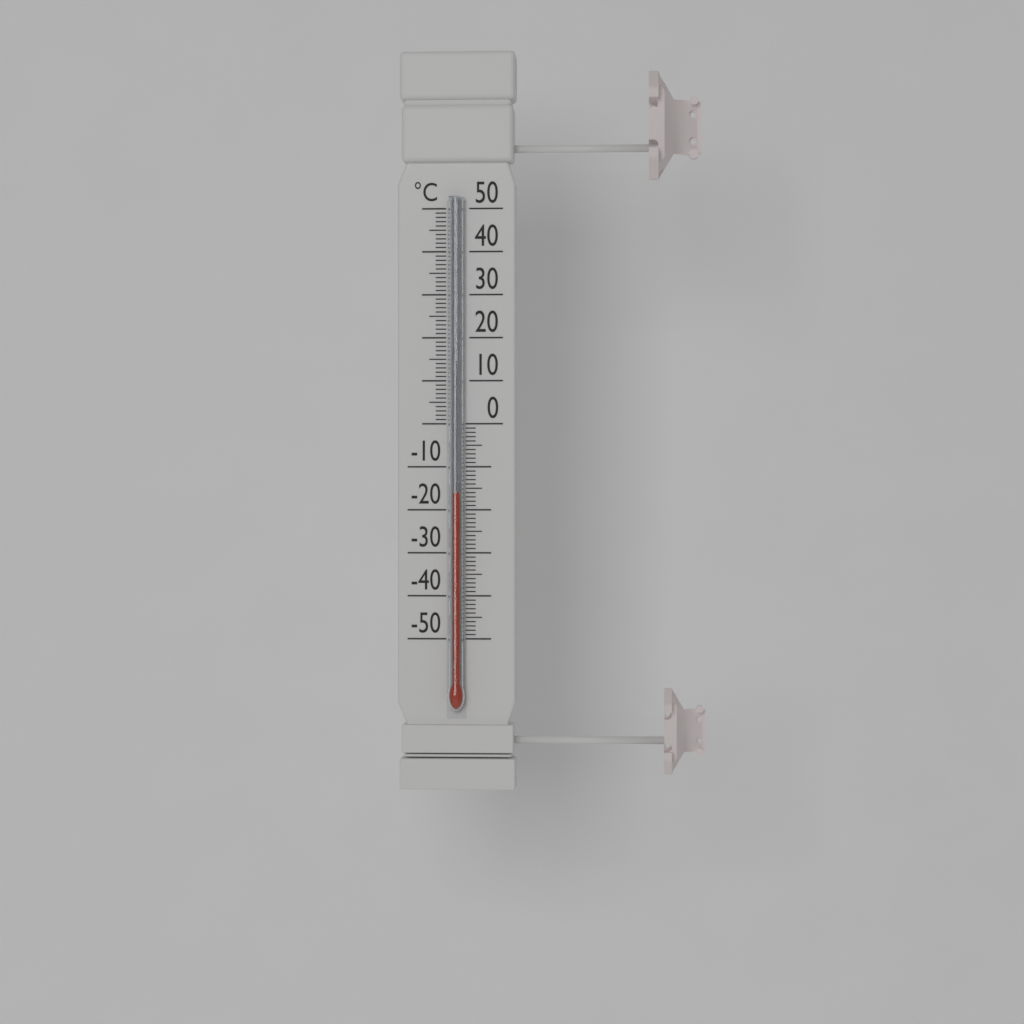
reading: -16 °C
